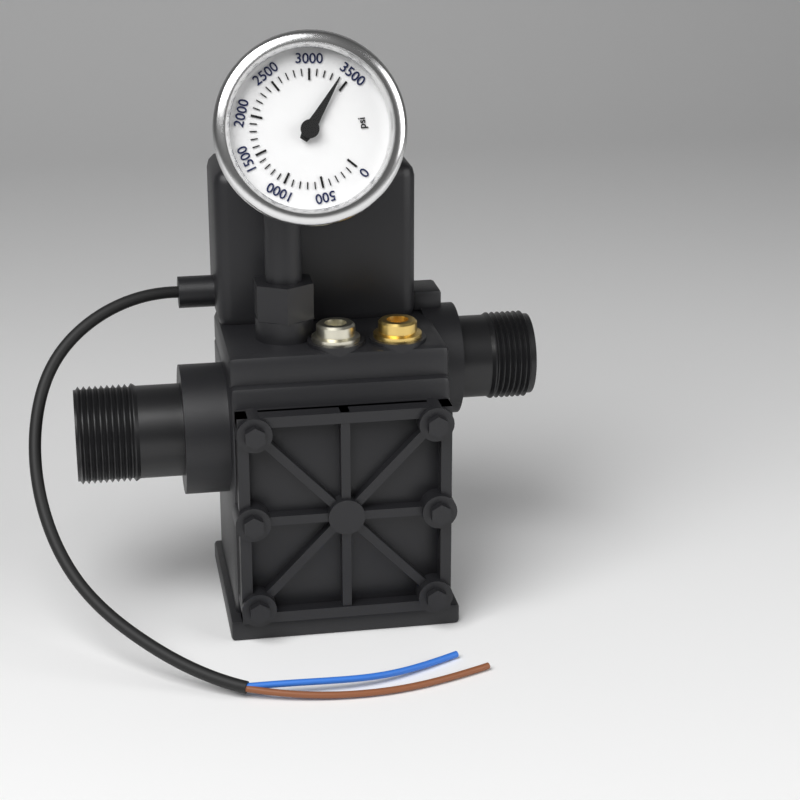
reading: 3400 psi
